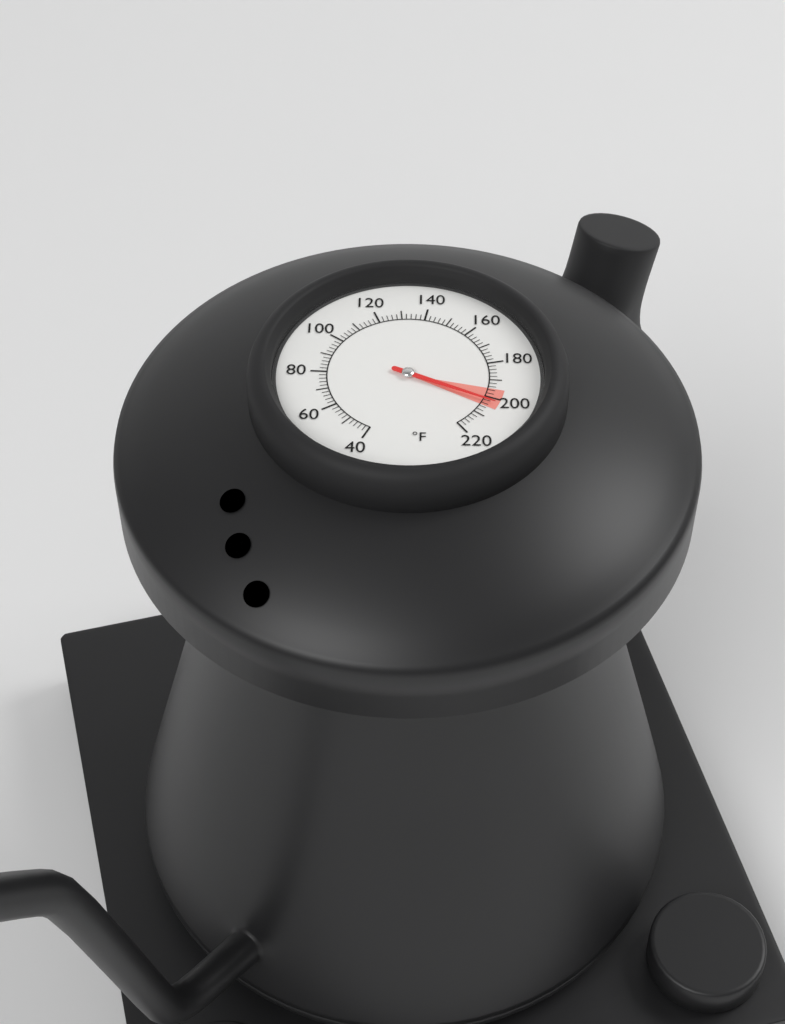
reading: 202 °F
